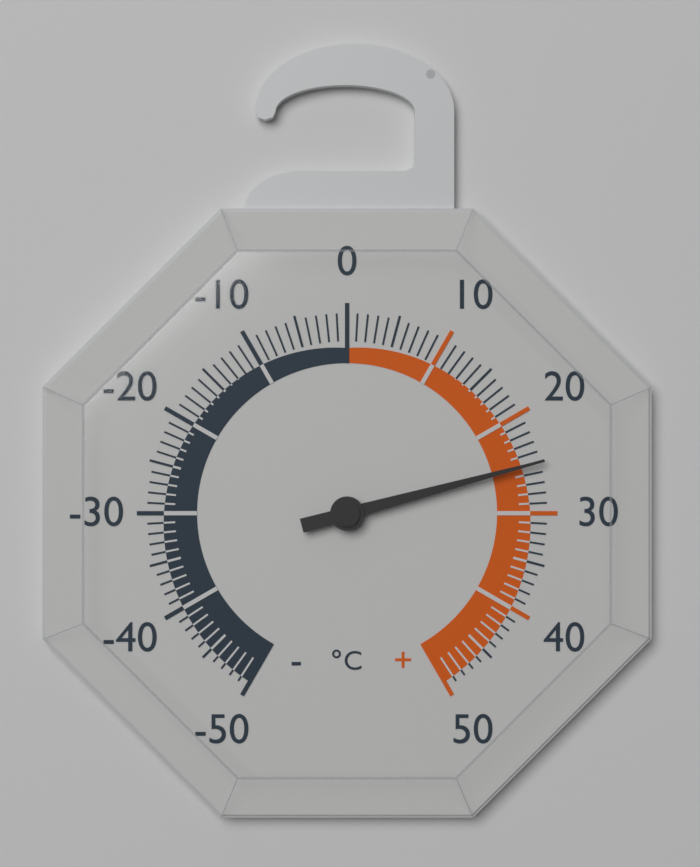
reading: 25 °C
